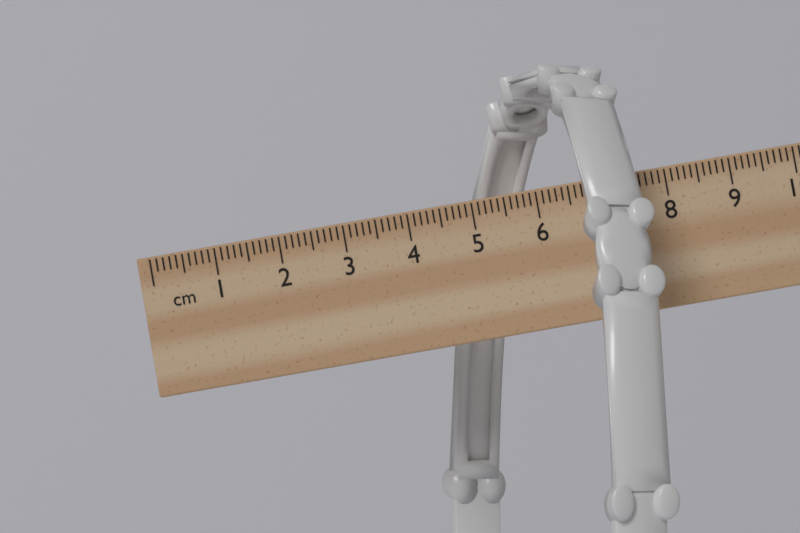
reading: 7.5 cm
